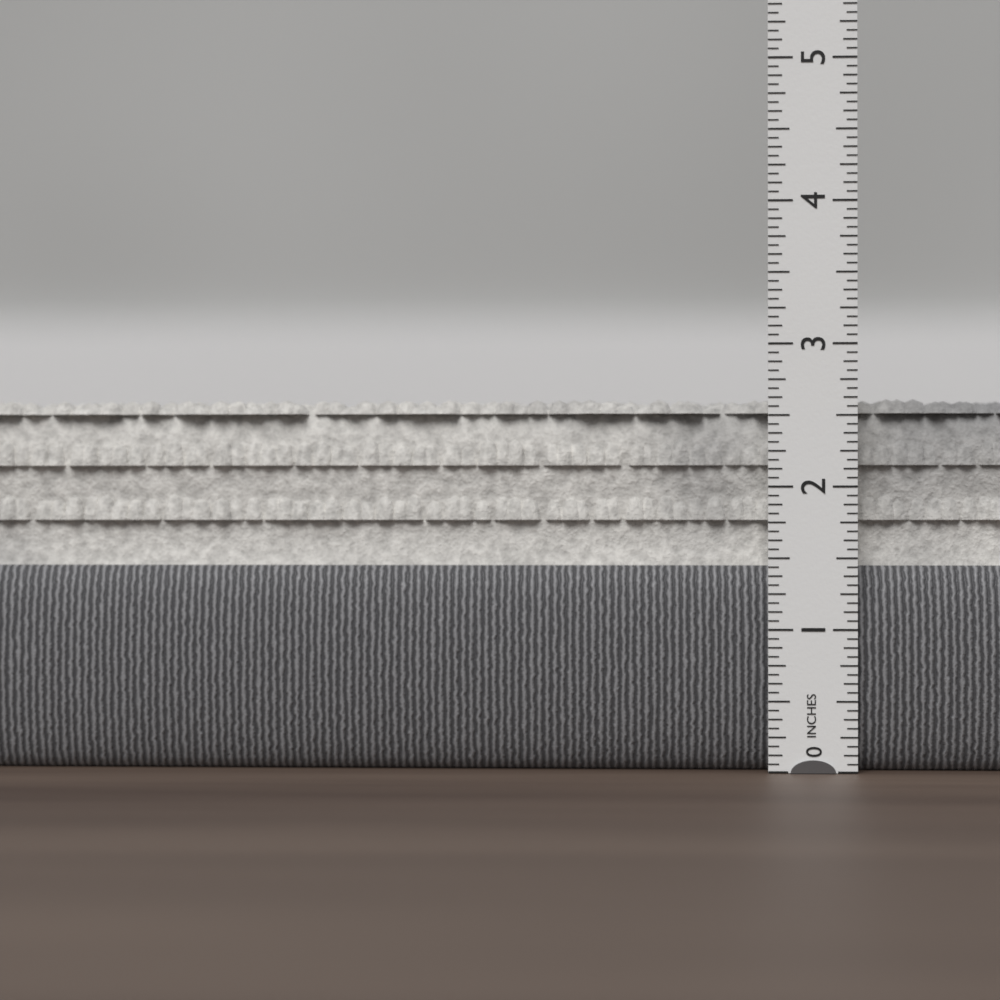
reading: 2.6250 in
